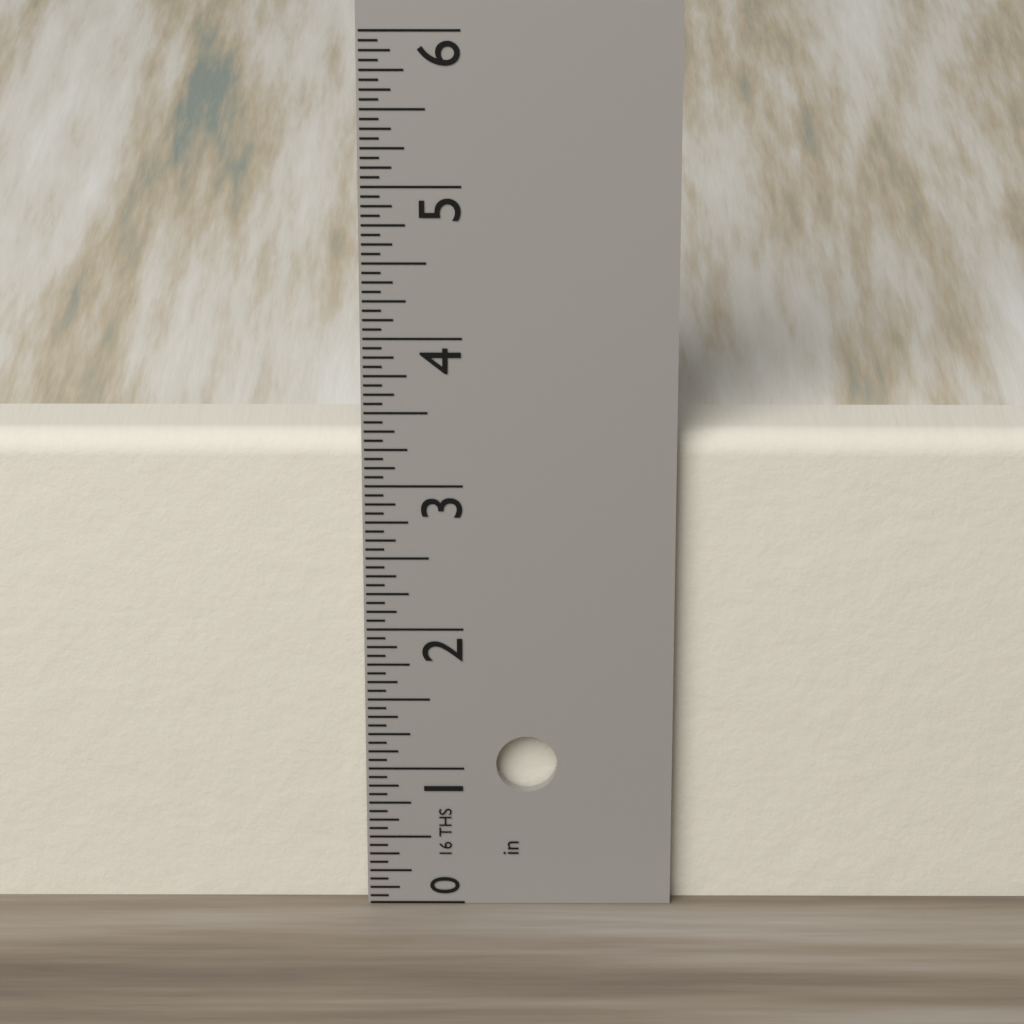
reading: 3.3125 in
